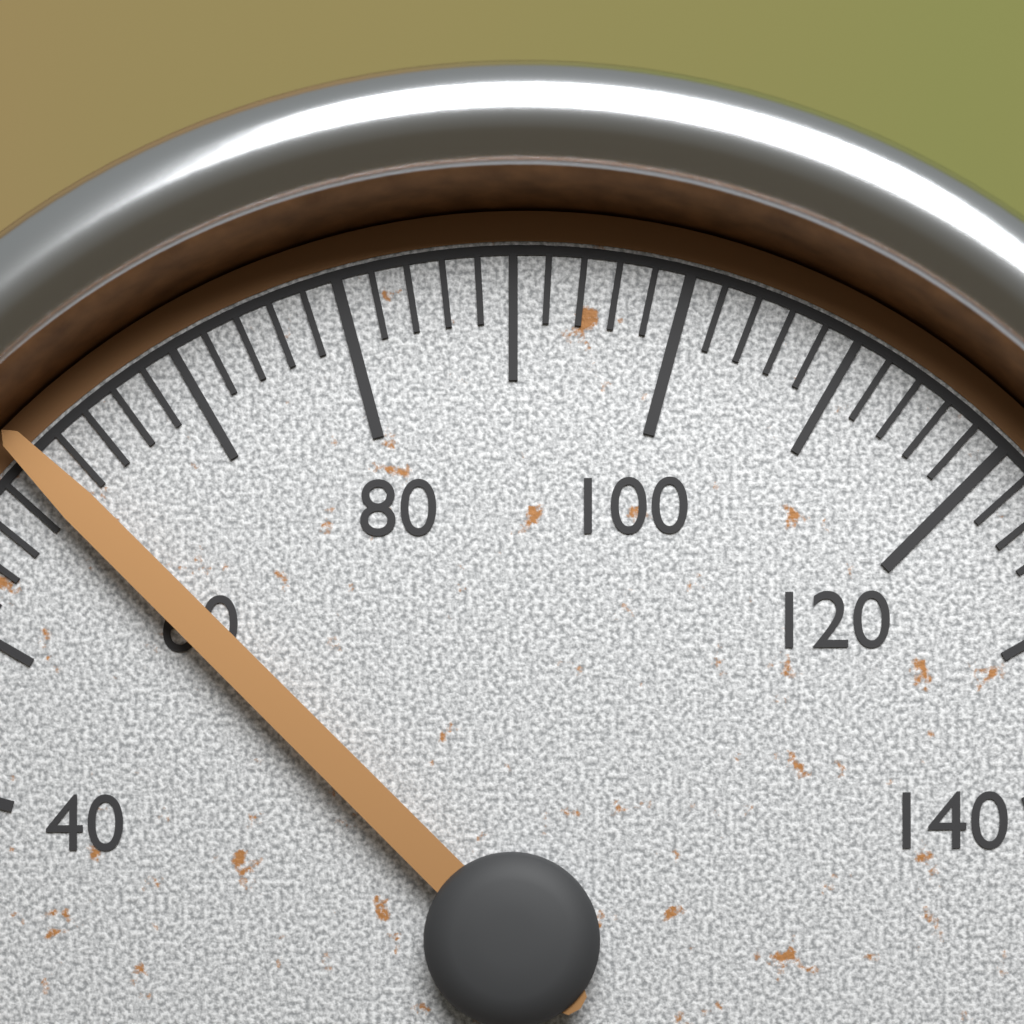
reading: 60 (no unit)
